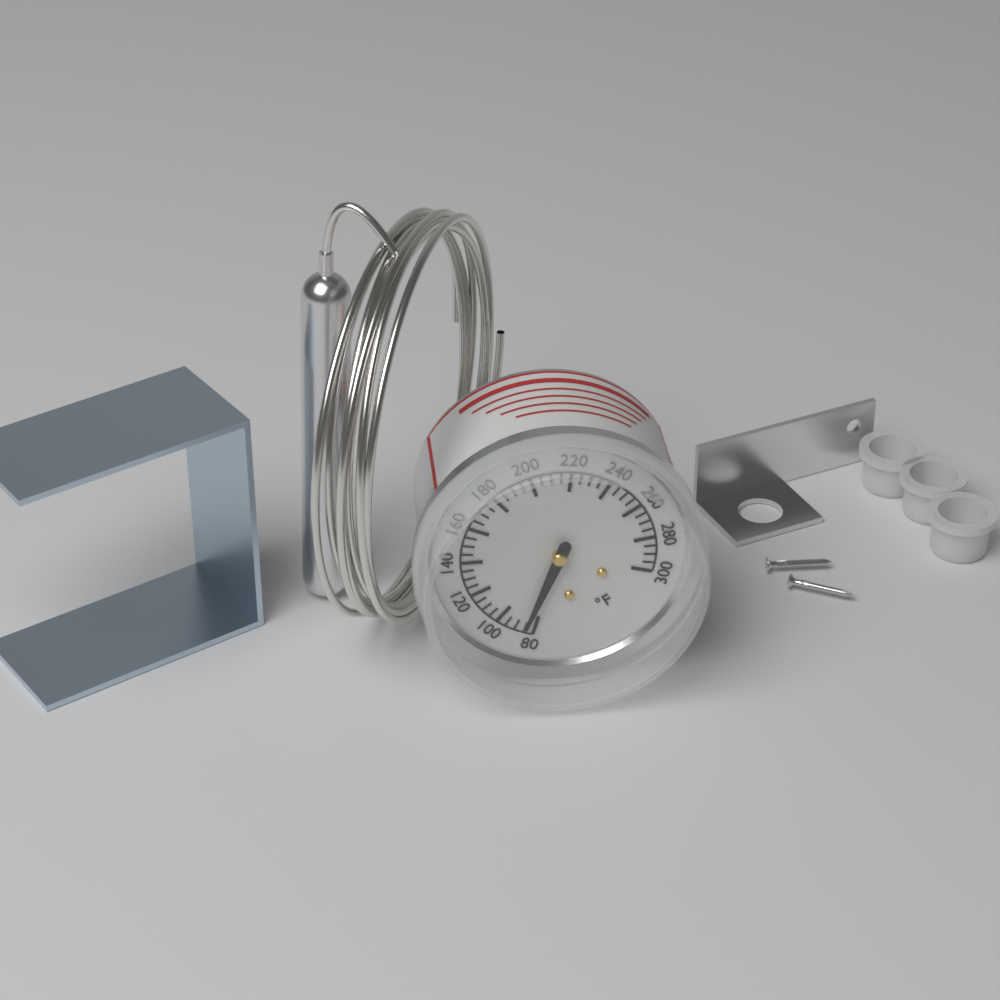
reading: 85 °F
